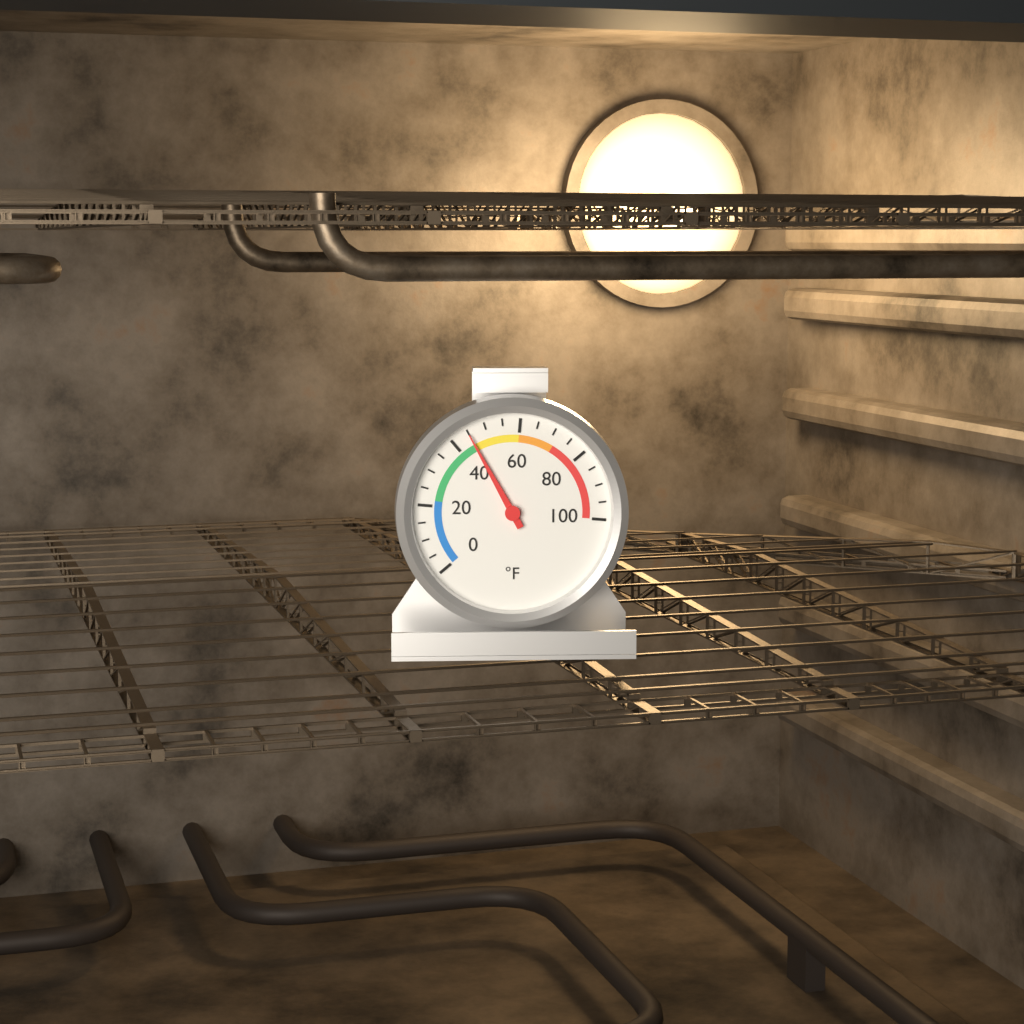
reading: 45 °F
